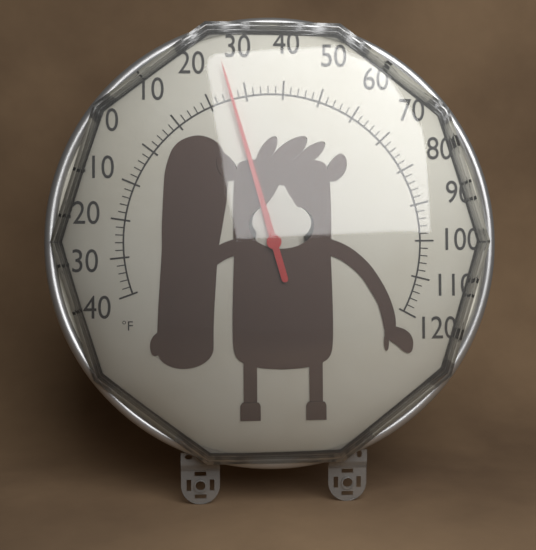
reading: 26 °F
